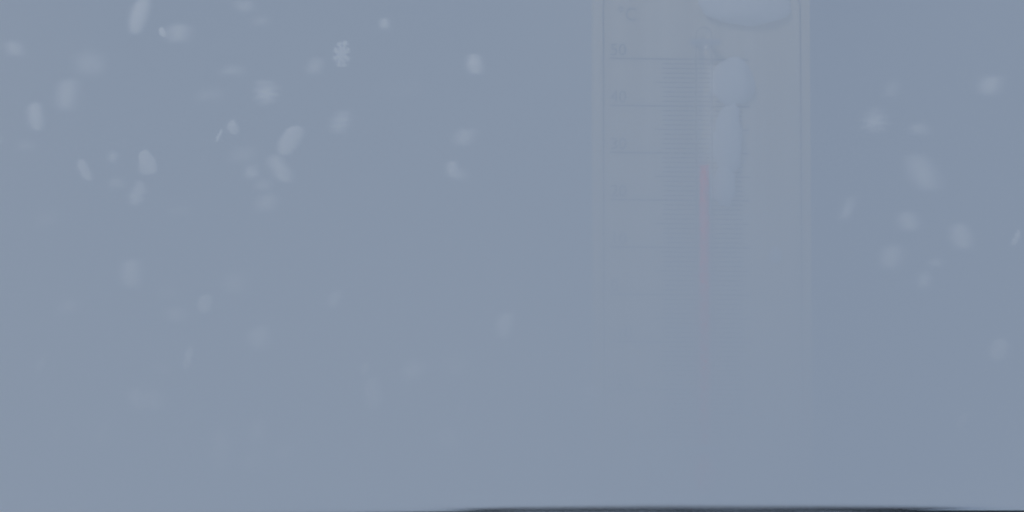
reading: 27 °C
